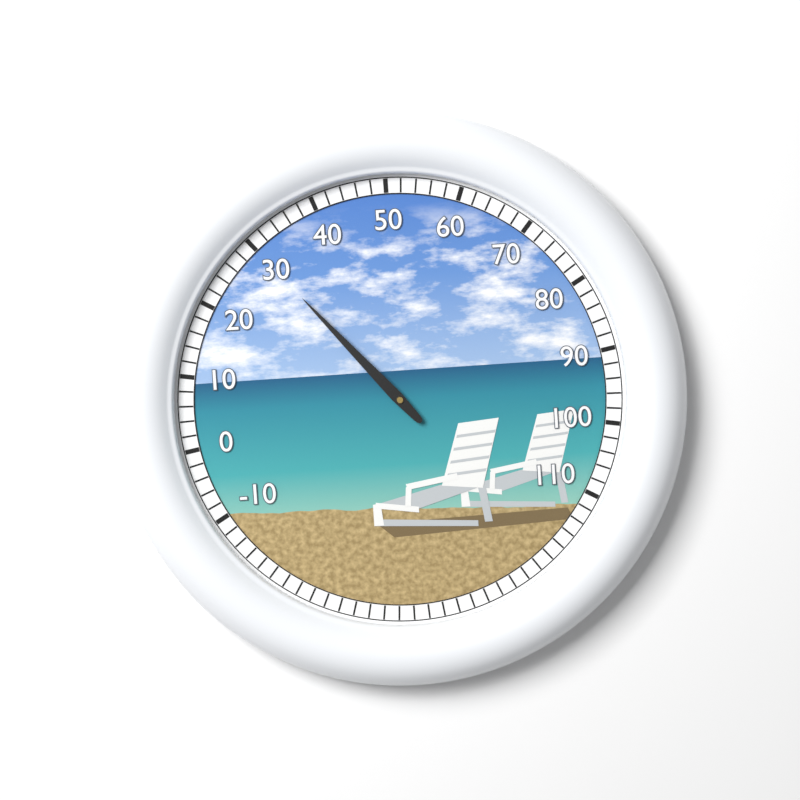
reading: 30 (no unit)
